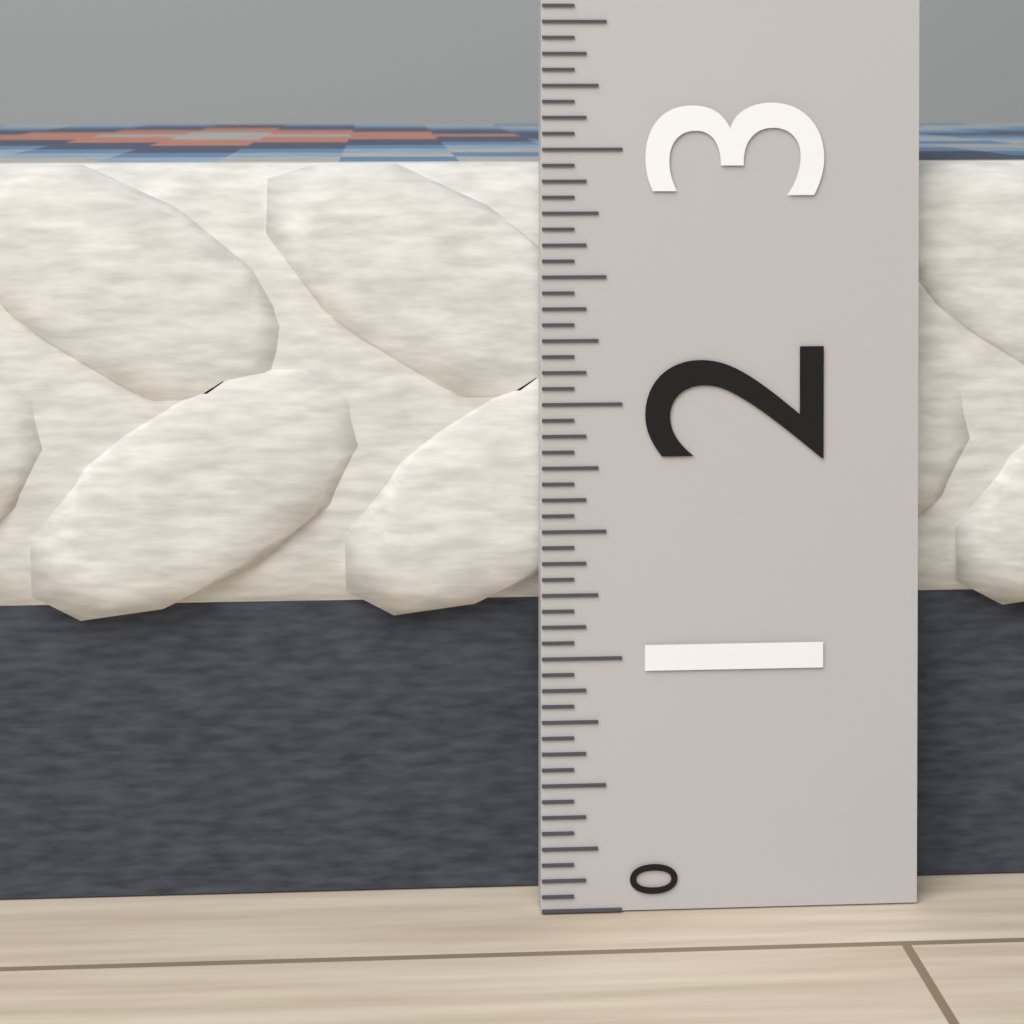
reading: 2.9375 (no unit)
